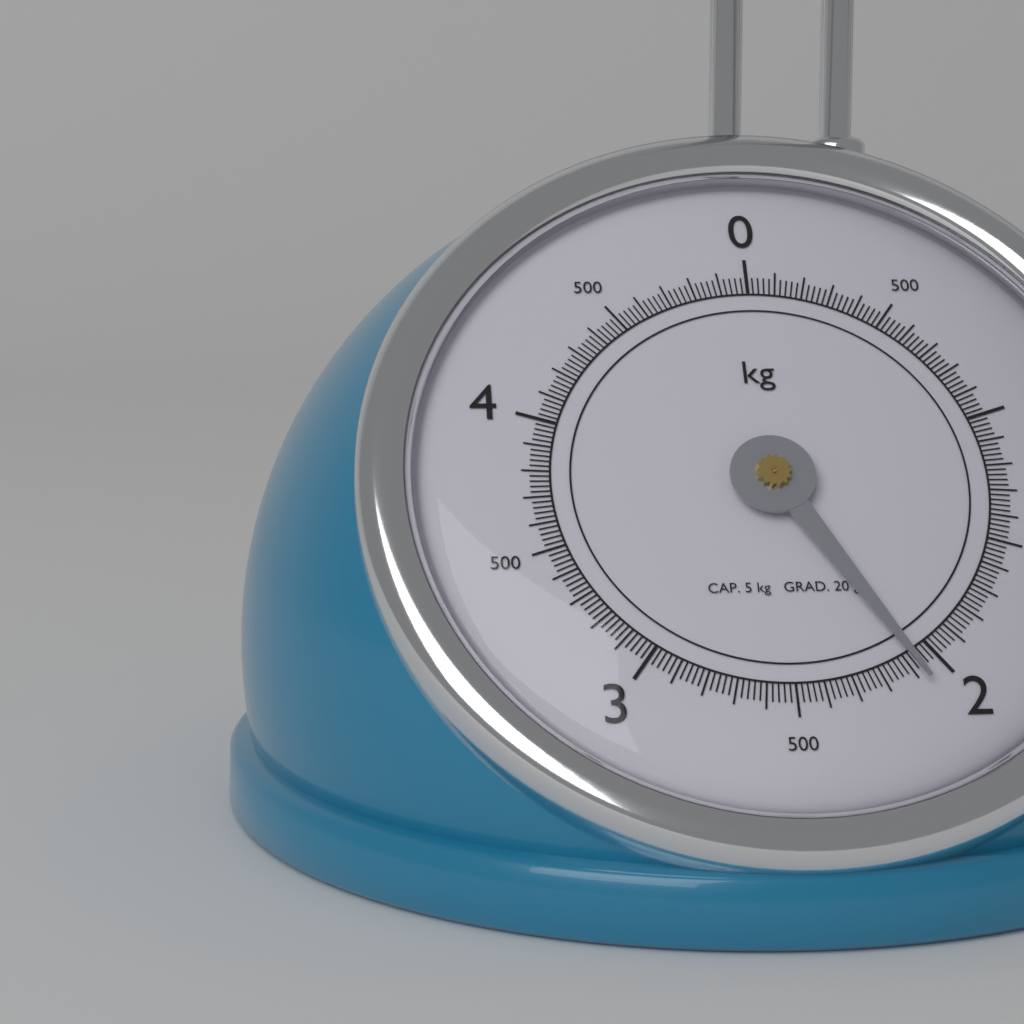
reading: 2.08 kg
